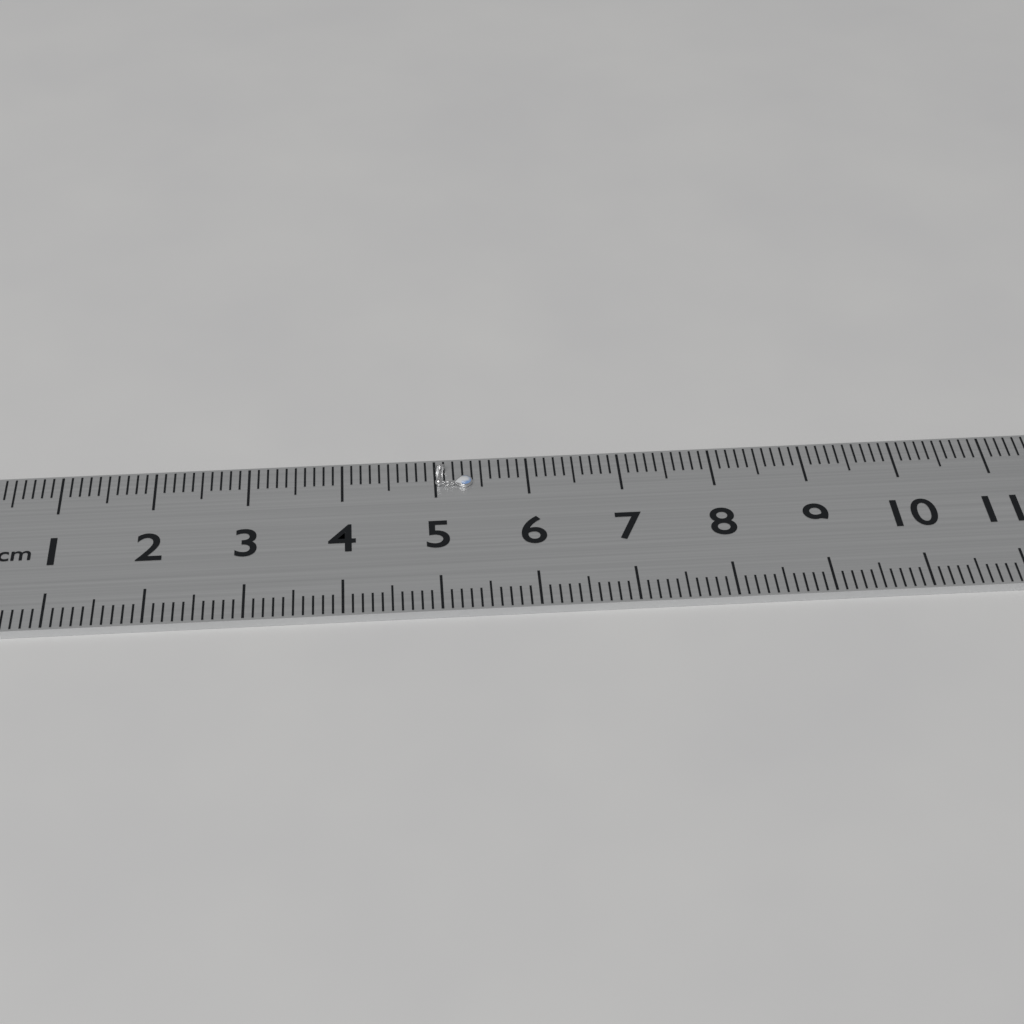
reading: 5.4 cm
